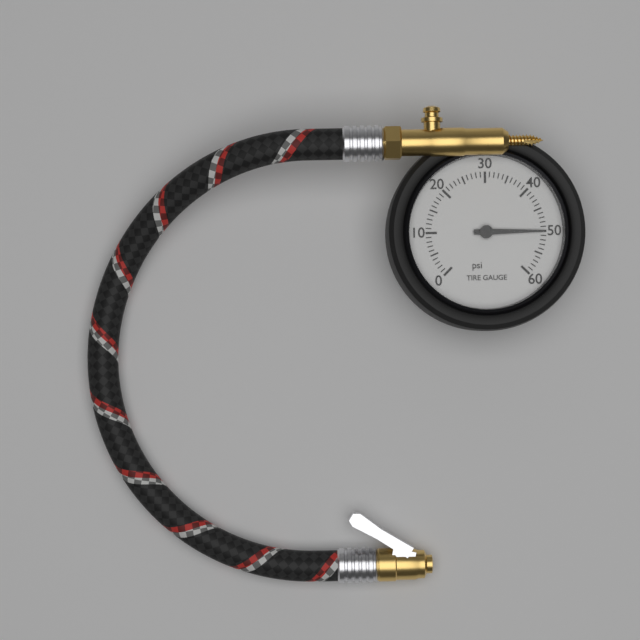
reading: 50 psi
